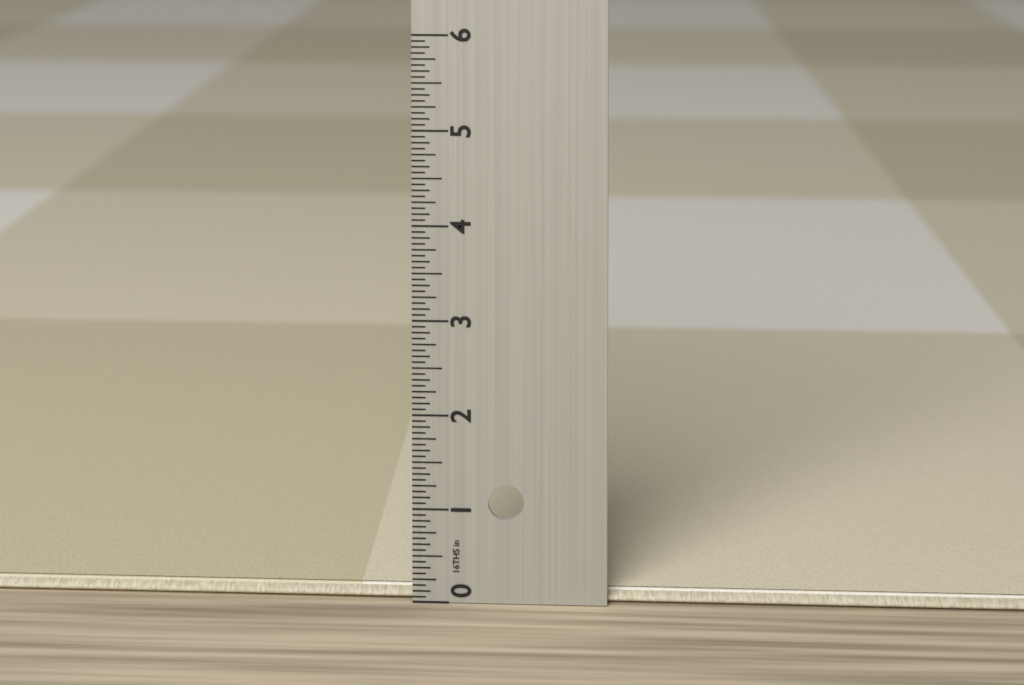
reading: 0.1250 in
